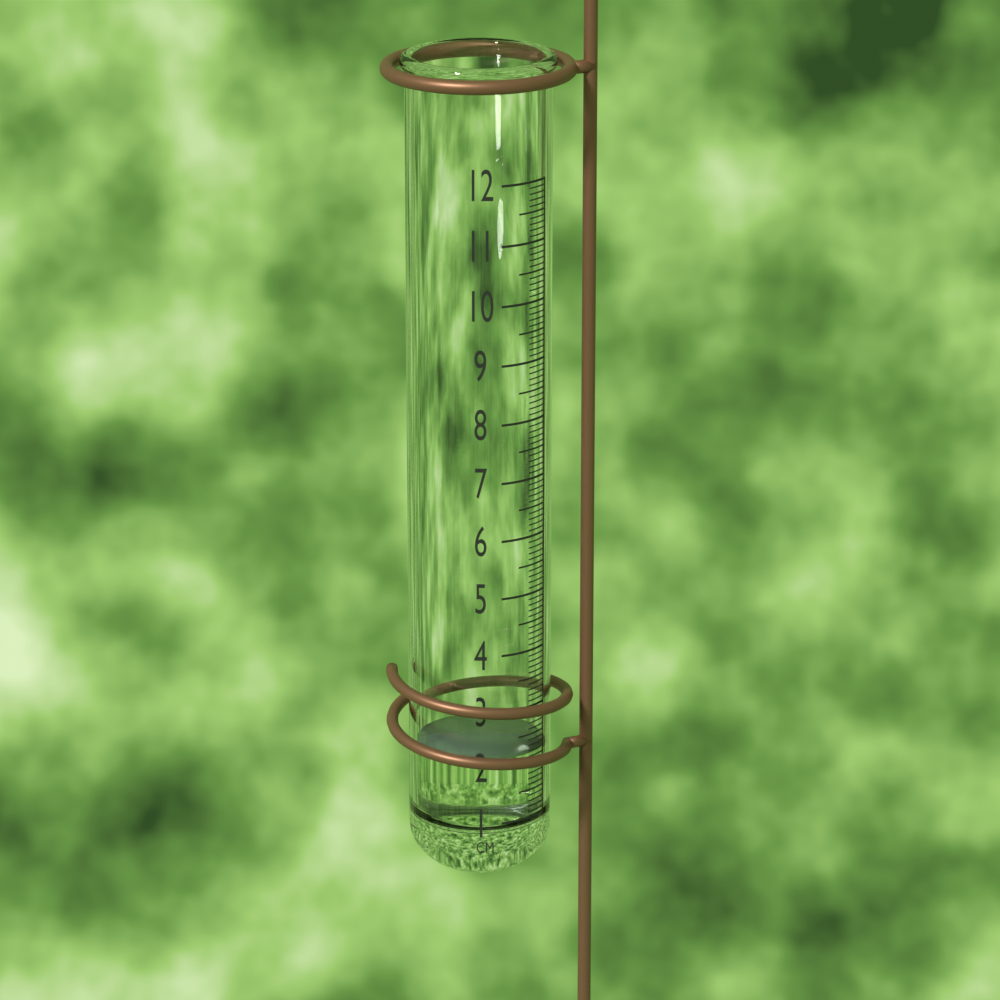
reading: 2.2 cm
